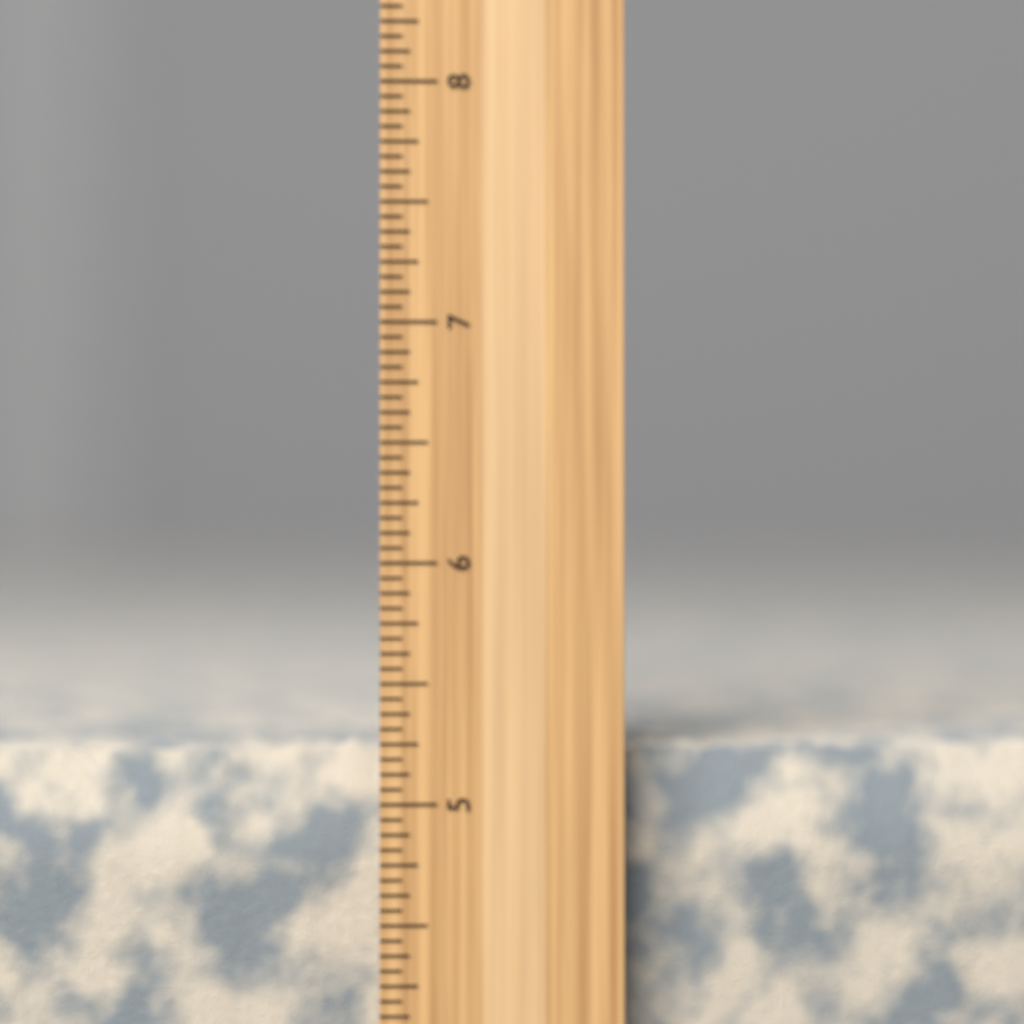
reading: 5.2500 inch
